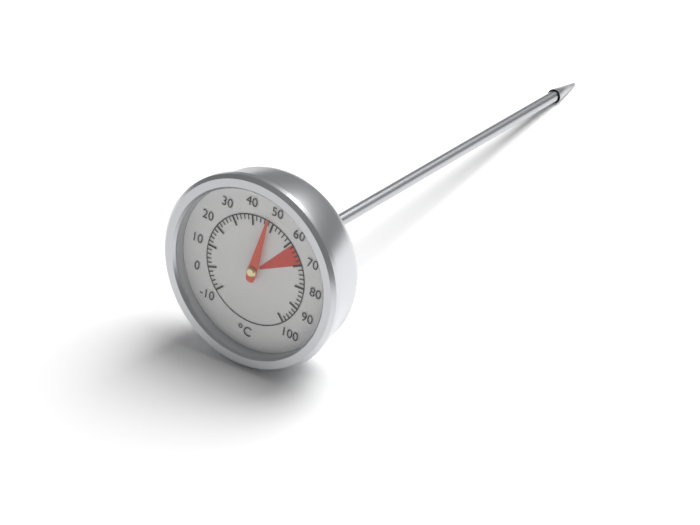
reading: 48 °C
